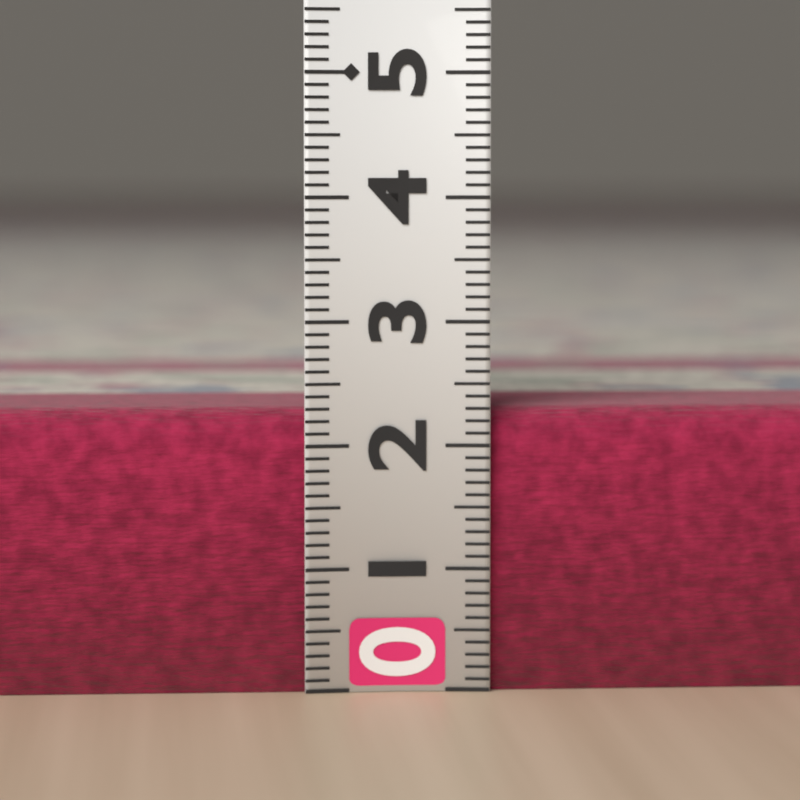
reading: 2.3 (no unit)
